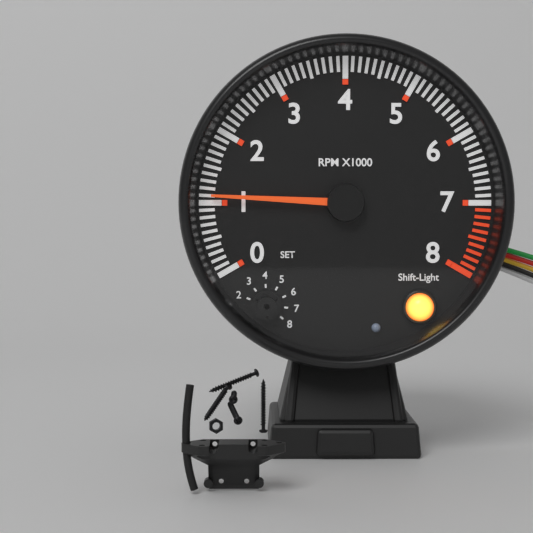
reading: 1100 RPM
